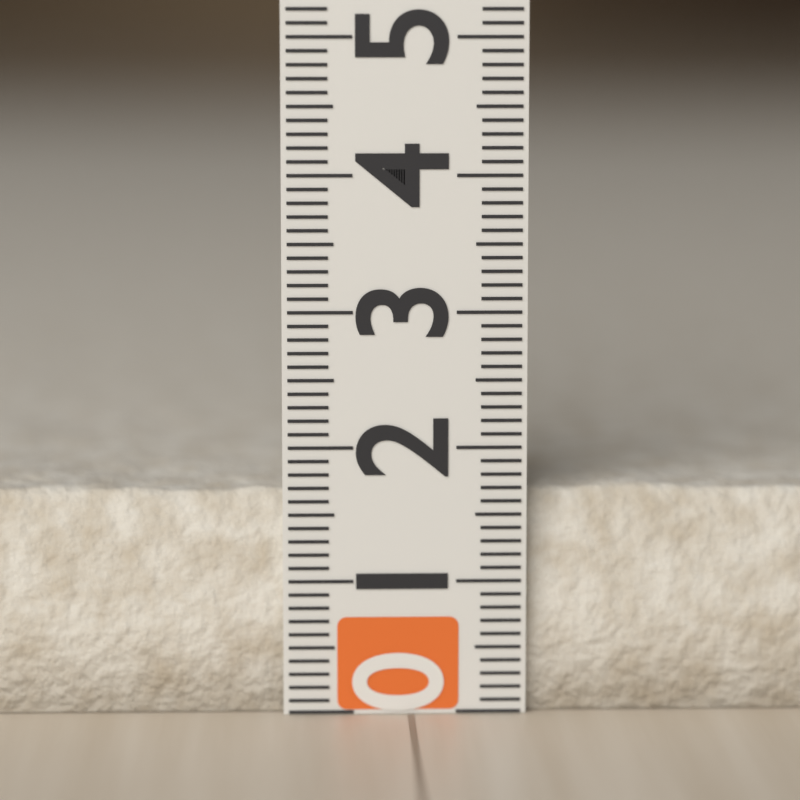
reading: 1.7 (no unit)
